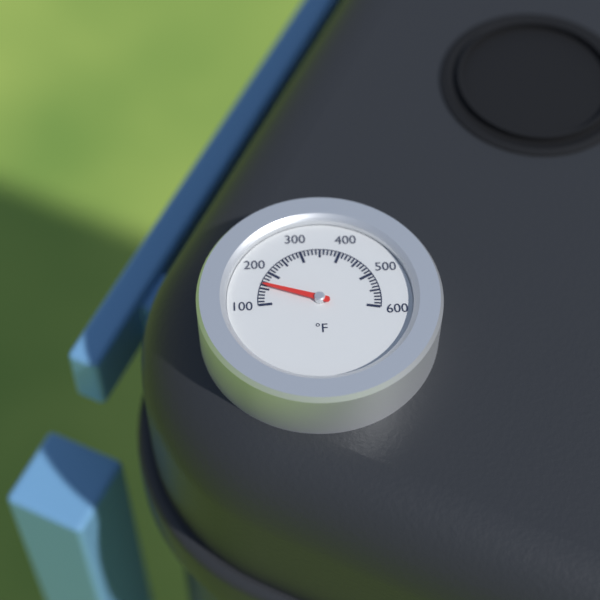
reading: 160 °F
